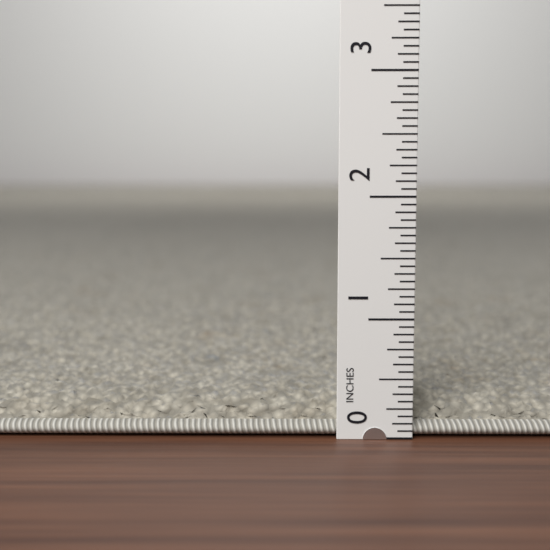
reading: 0.3125 in
